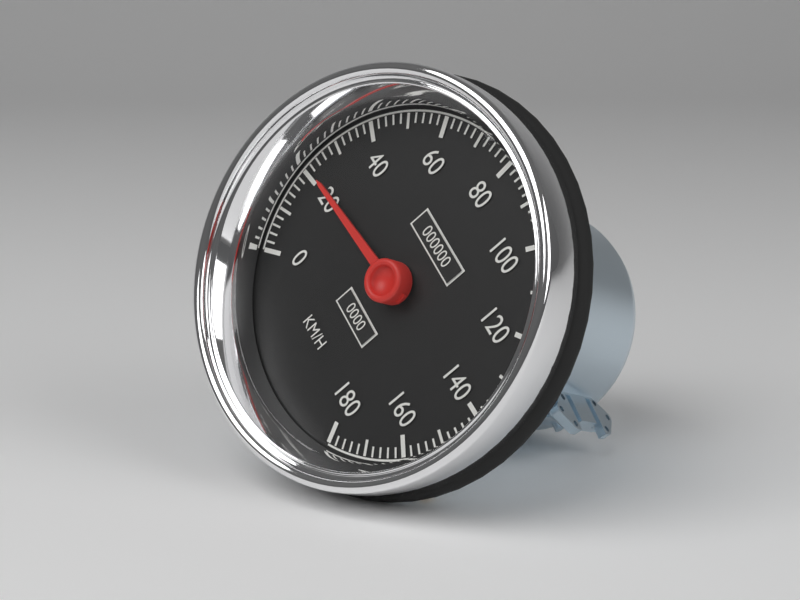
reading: 22 km/h
